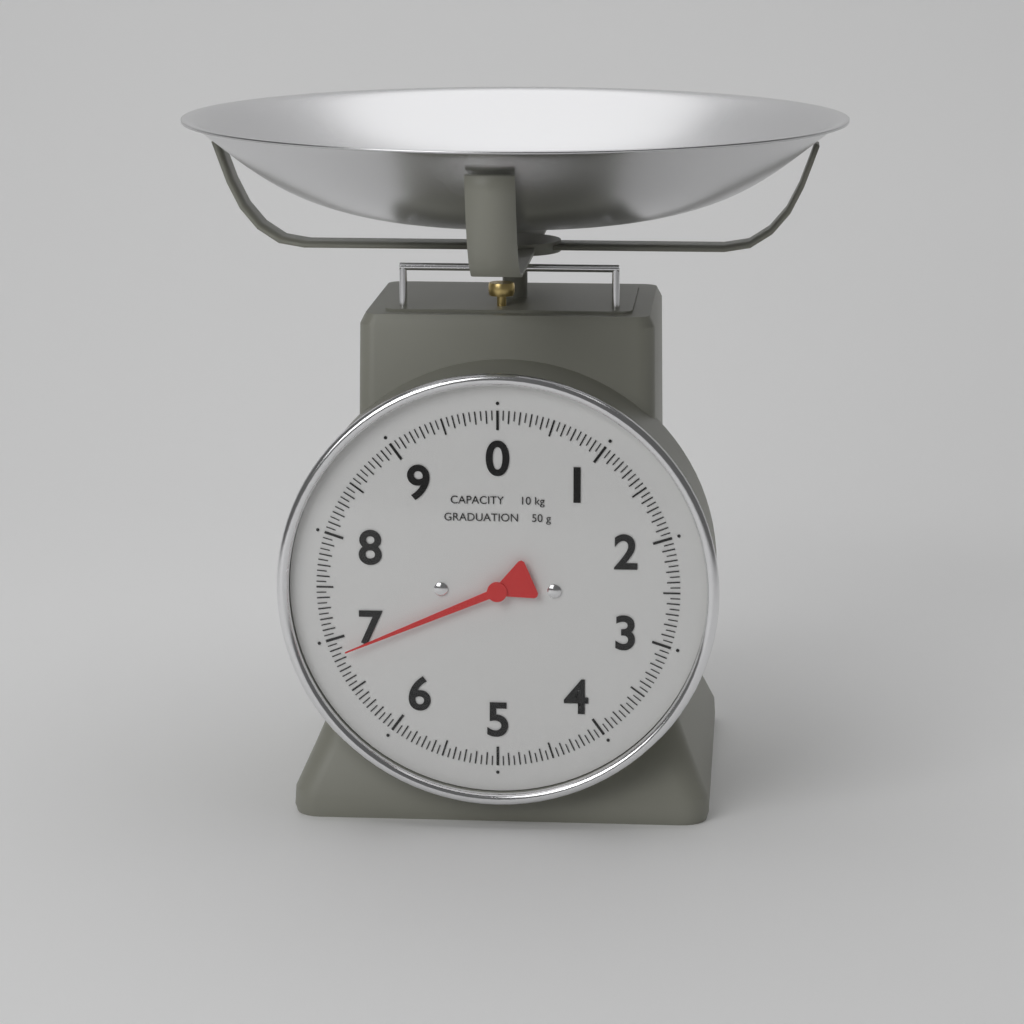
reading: 6.85 kg
